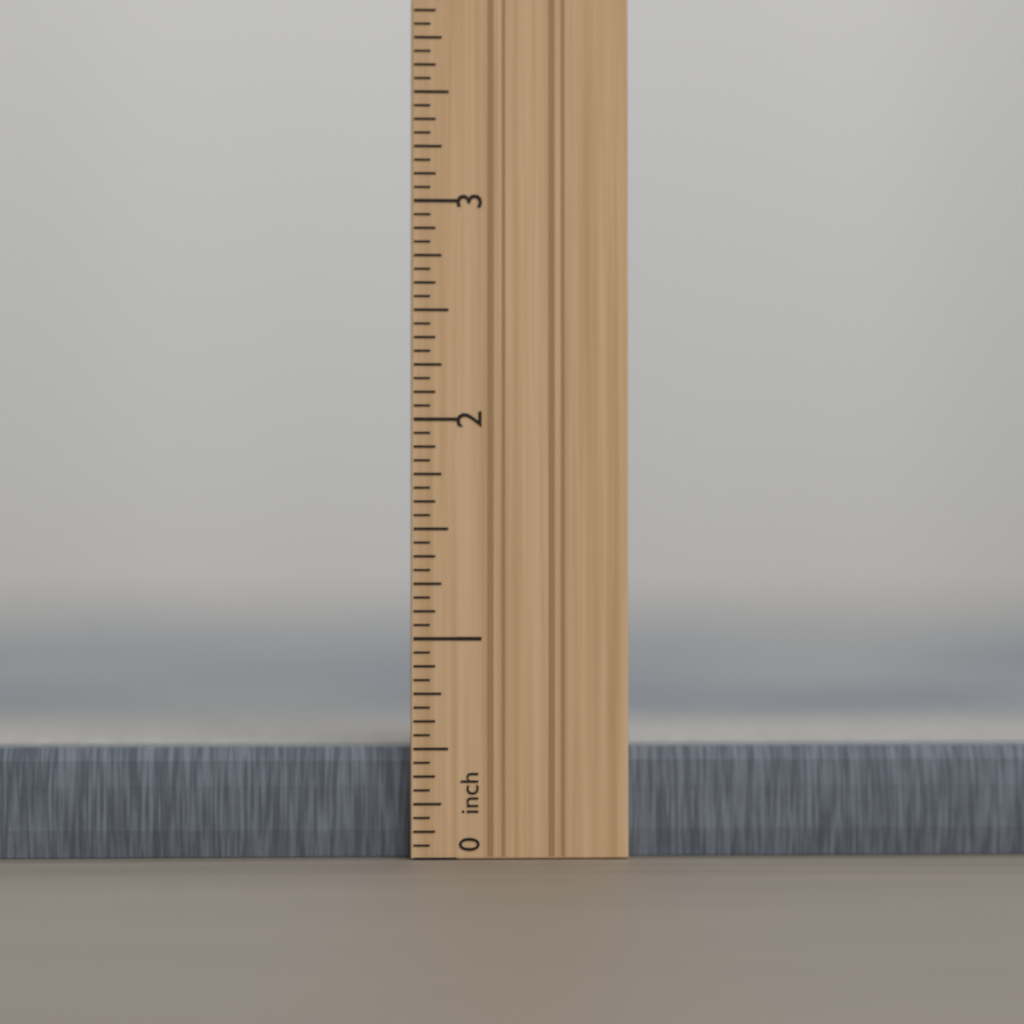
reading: 0.5000 in
